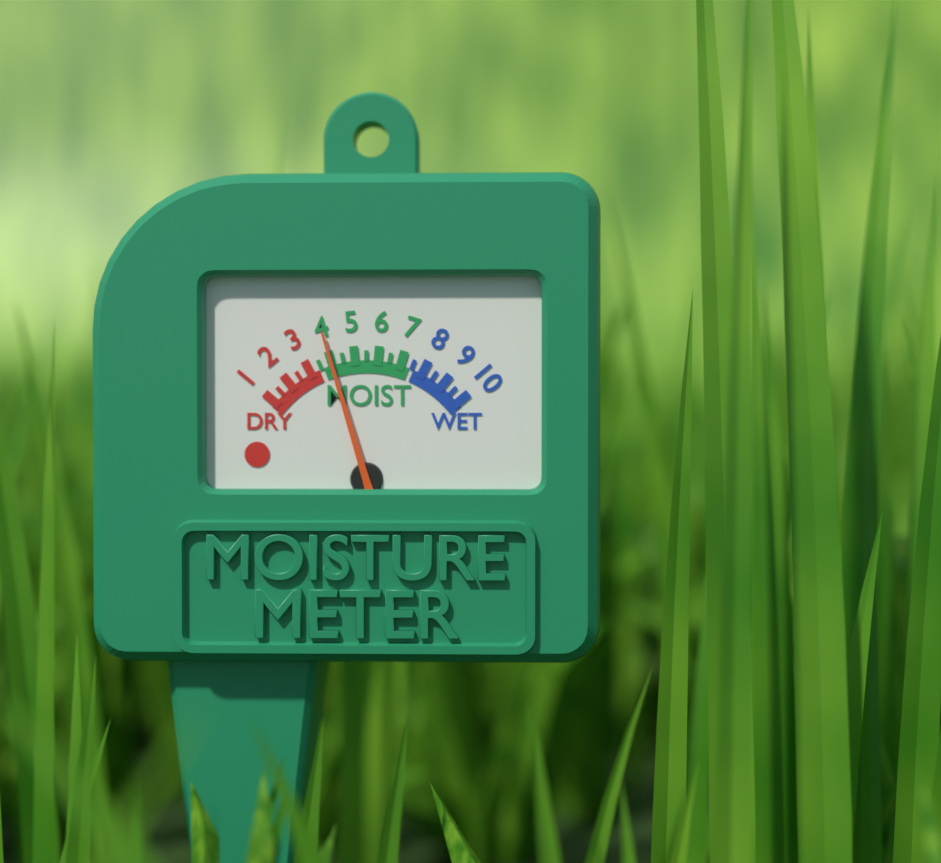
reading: 4.0 (no unit)
